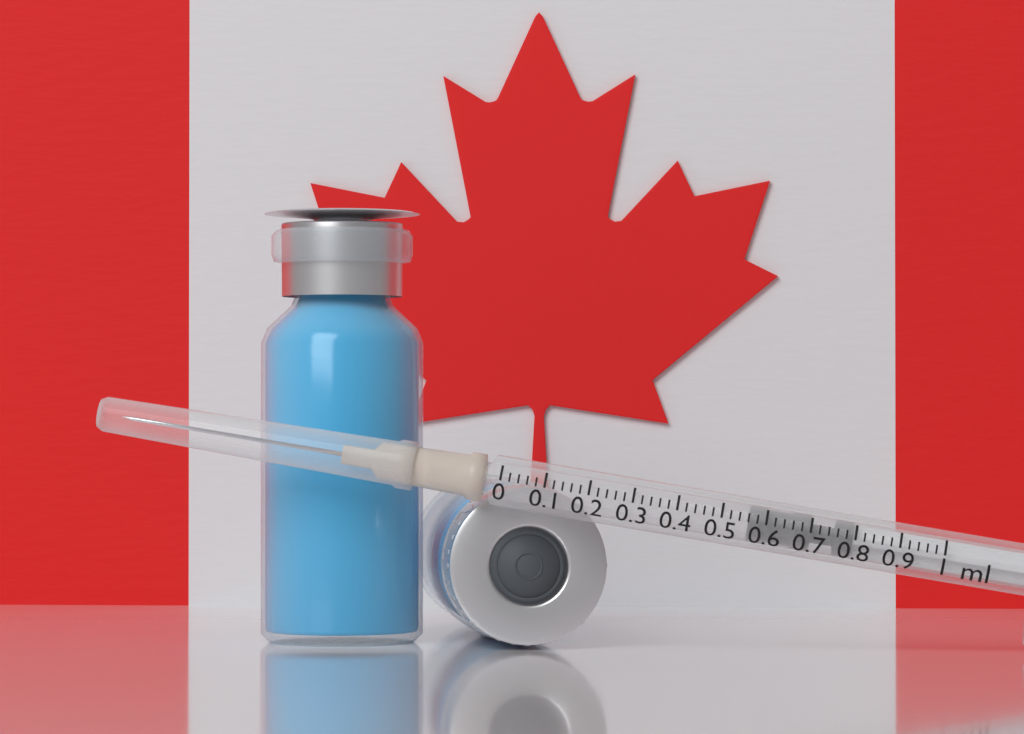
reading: 0.56 ml
